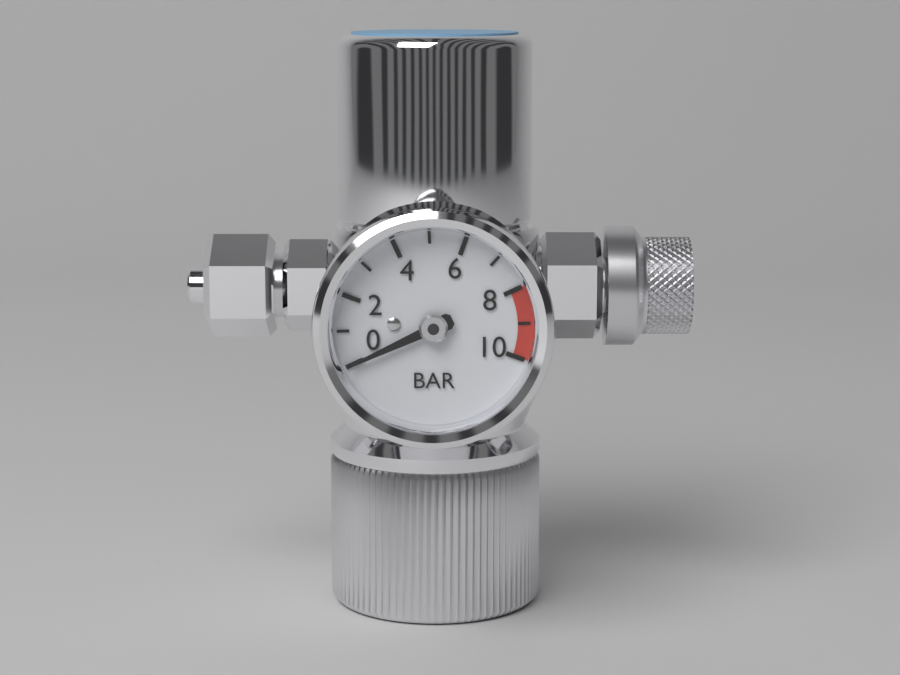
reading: 0 bar
